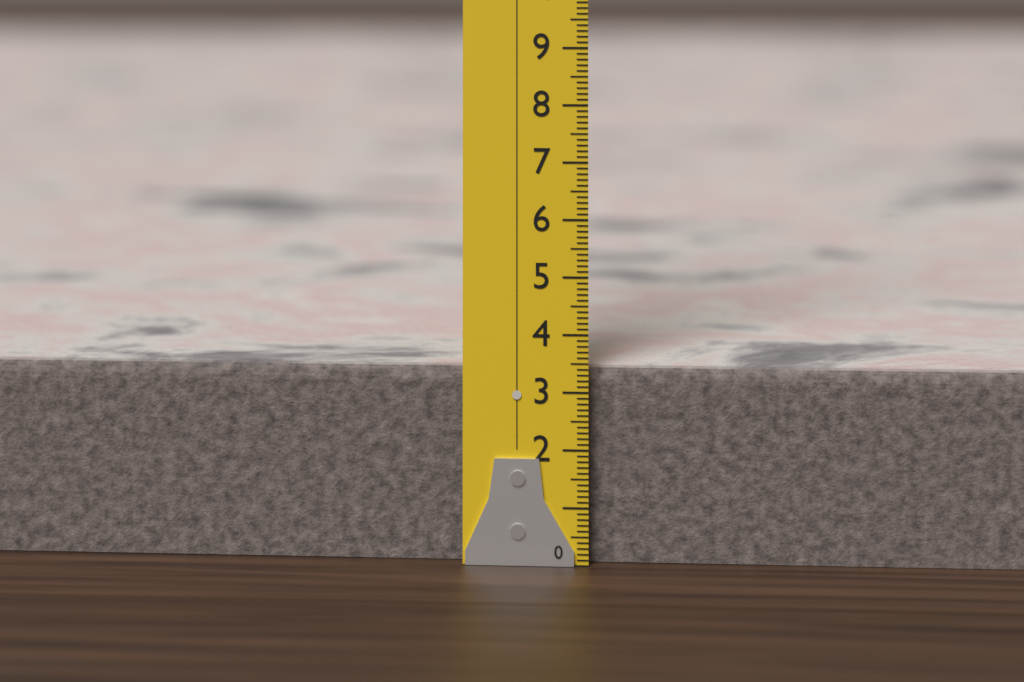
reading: 3.4 (no unit)
